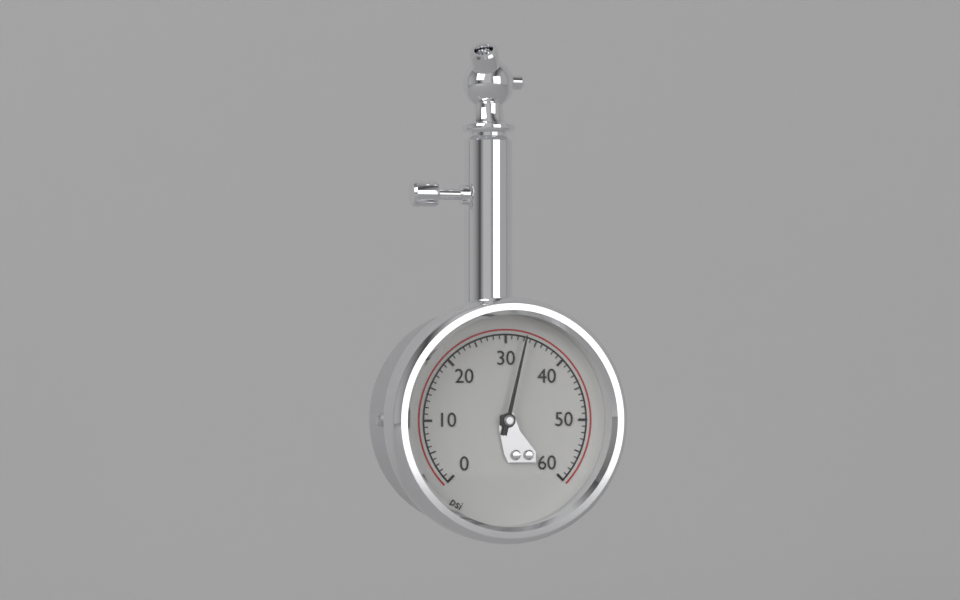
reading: 33 psi
